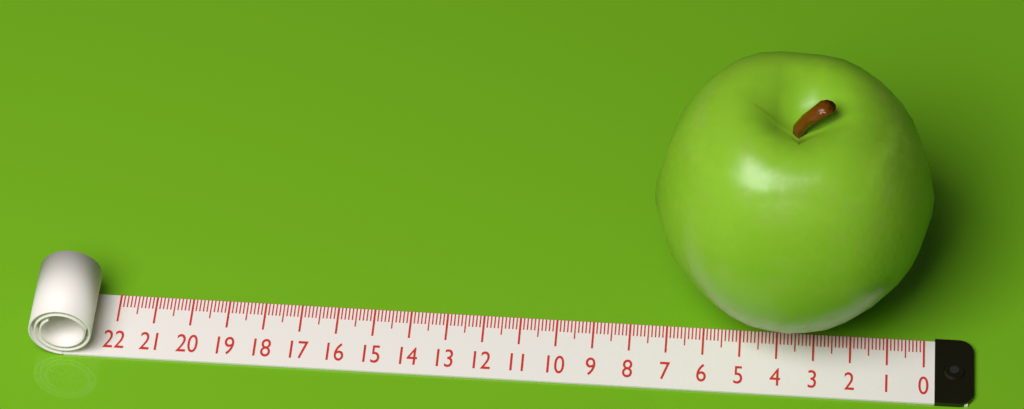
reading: 7.5 (no unit)
